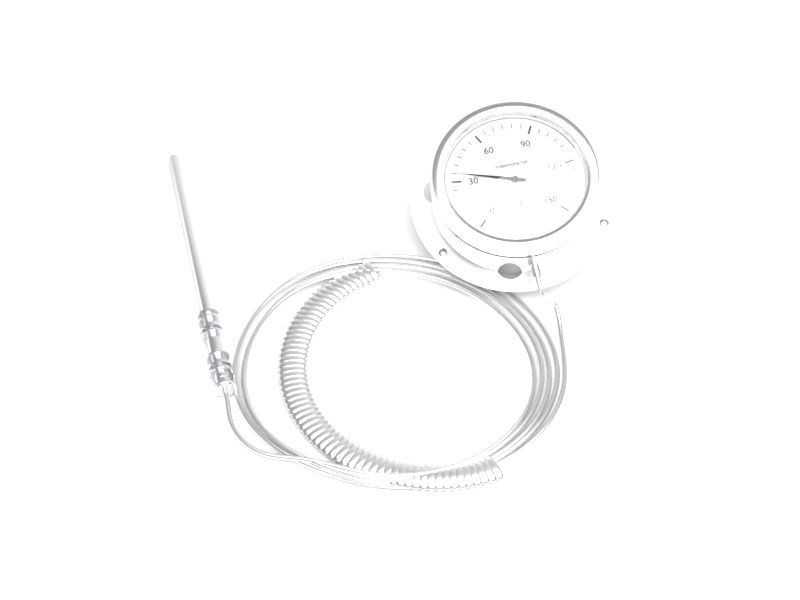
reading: 35 °C
